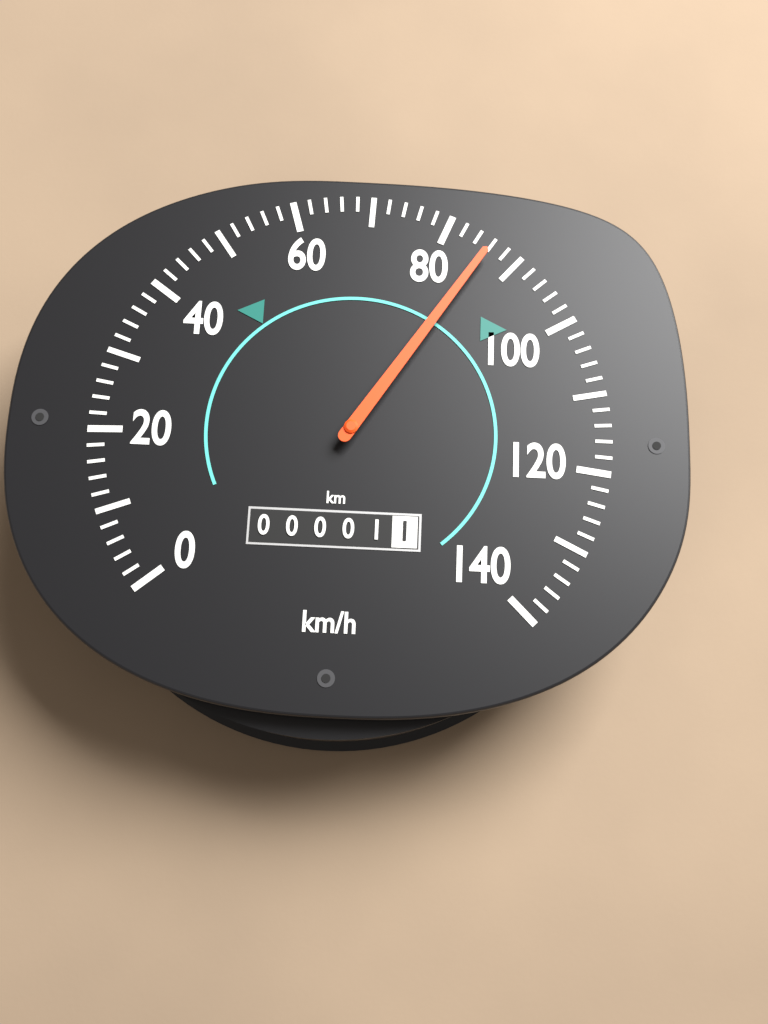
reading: 86 km/h
